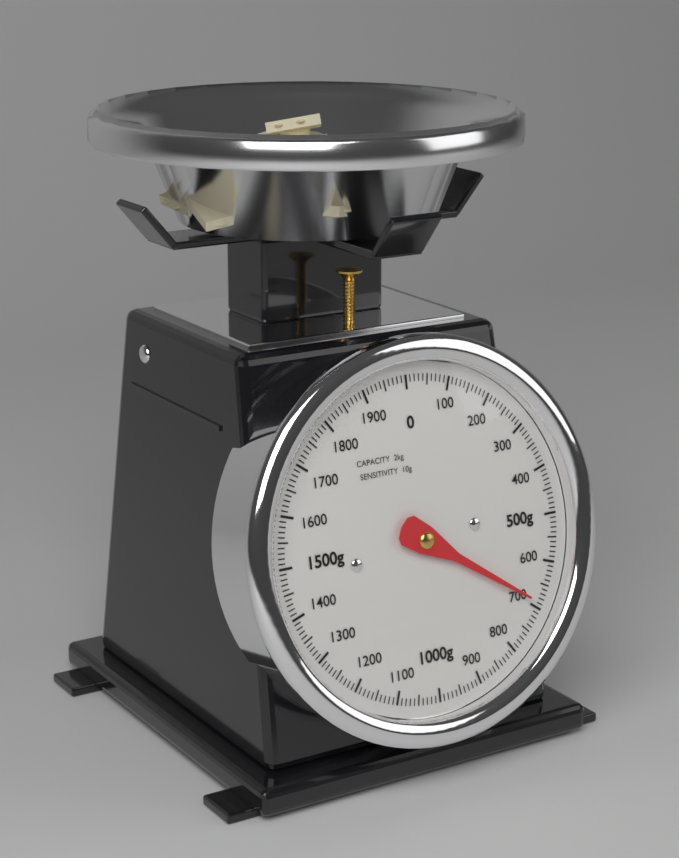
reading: 690 g
